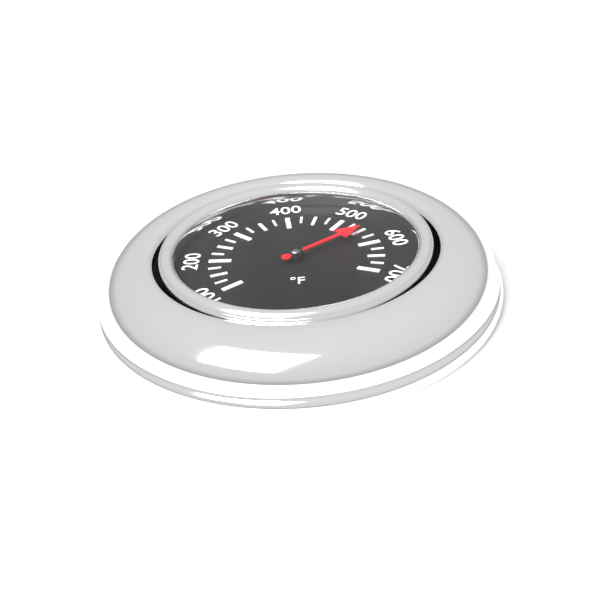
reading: 550 °F
